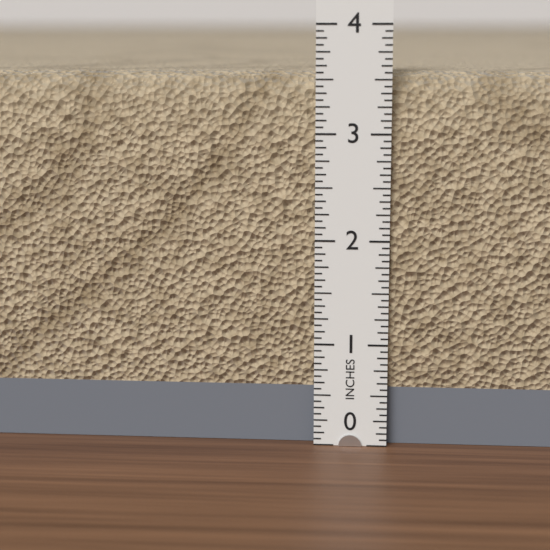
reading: 3.5625 in
